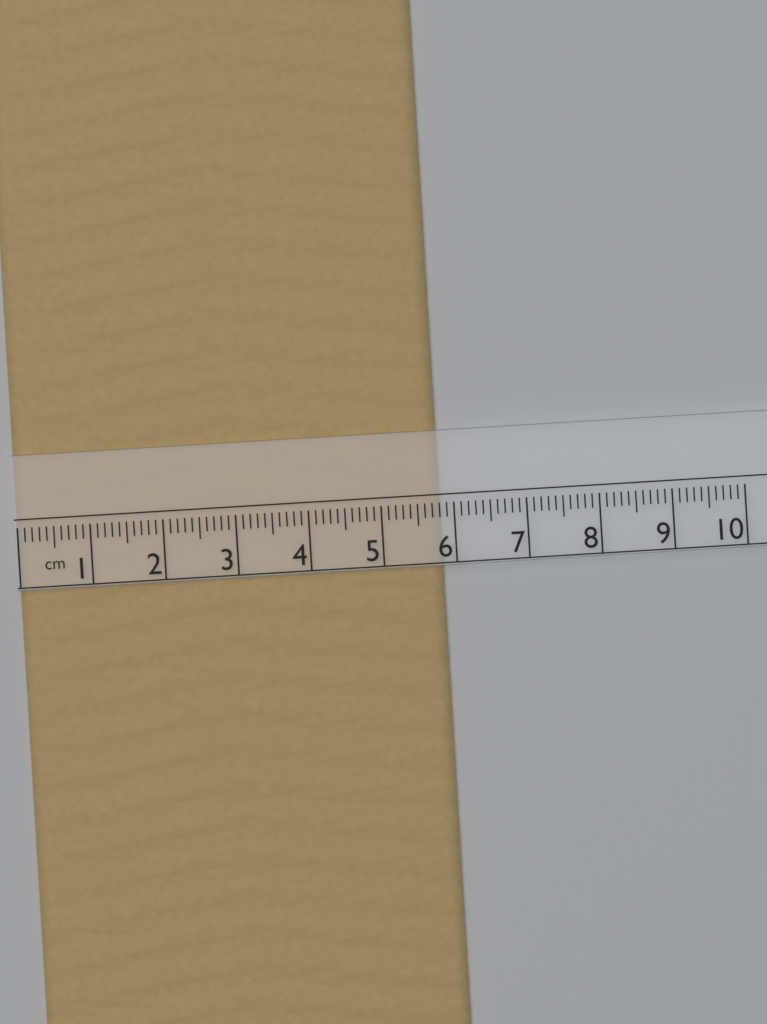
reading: 5.8 cm
